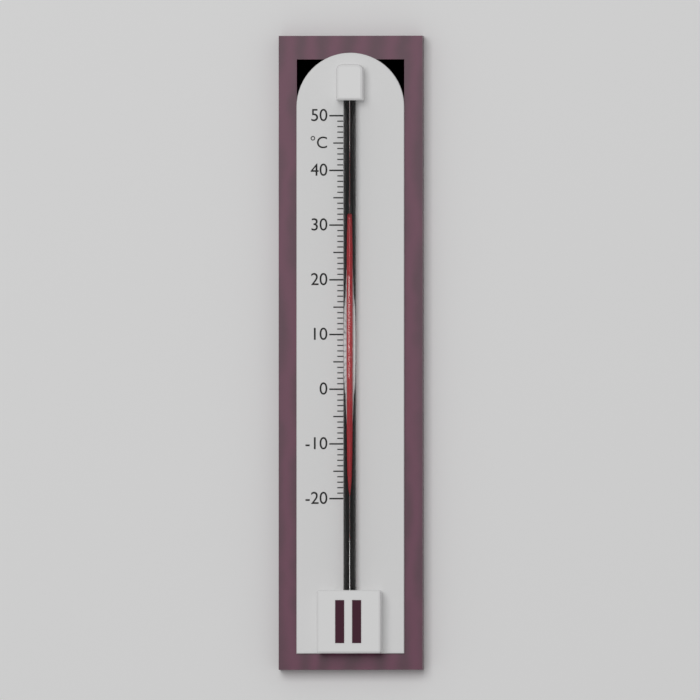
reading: 31 °C
